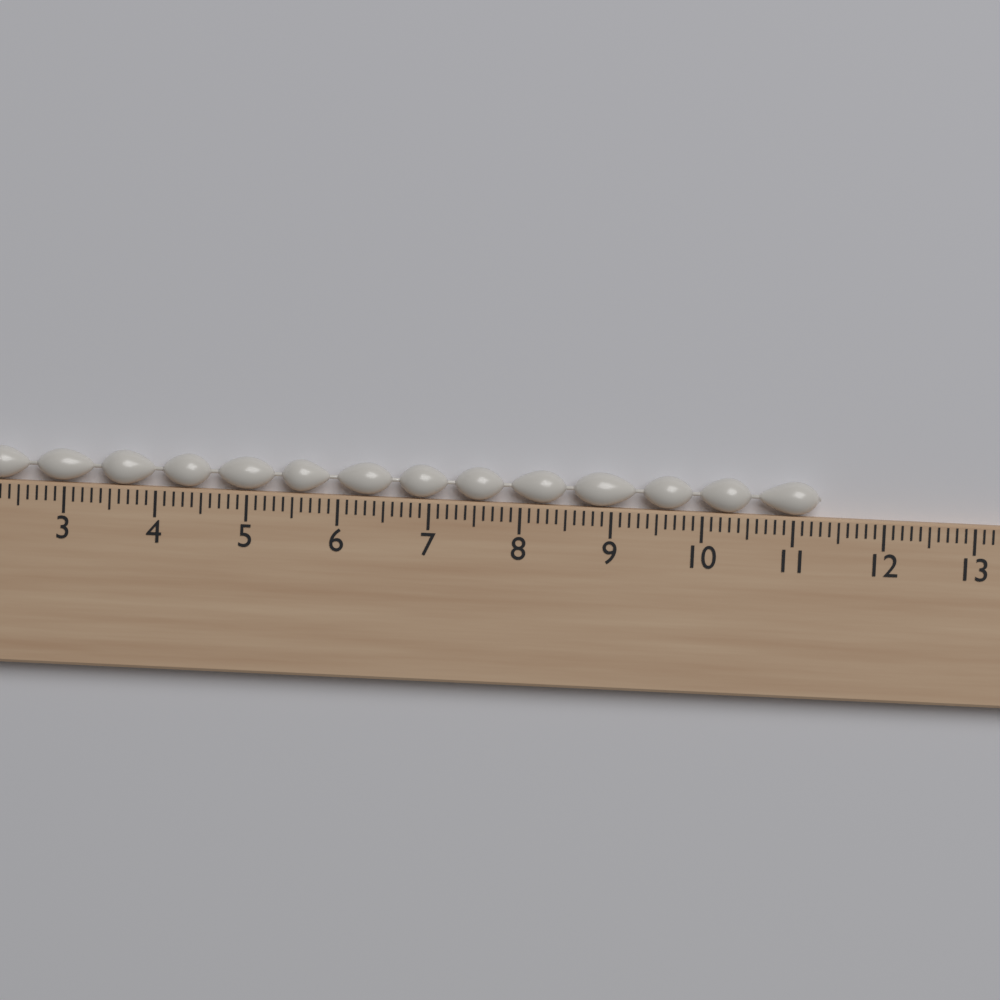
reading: 11.3 cm
